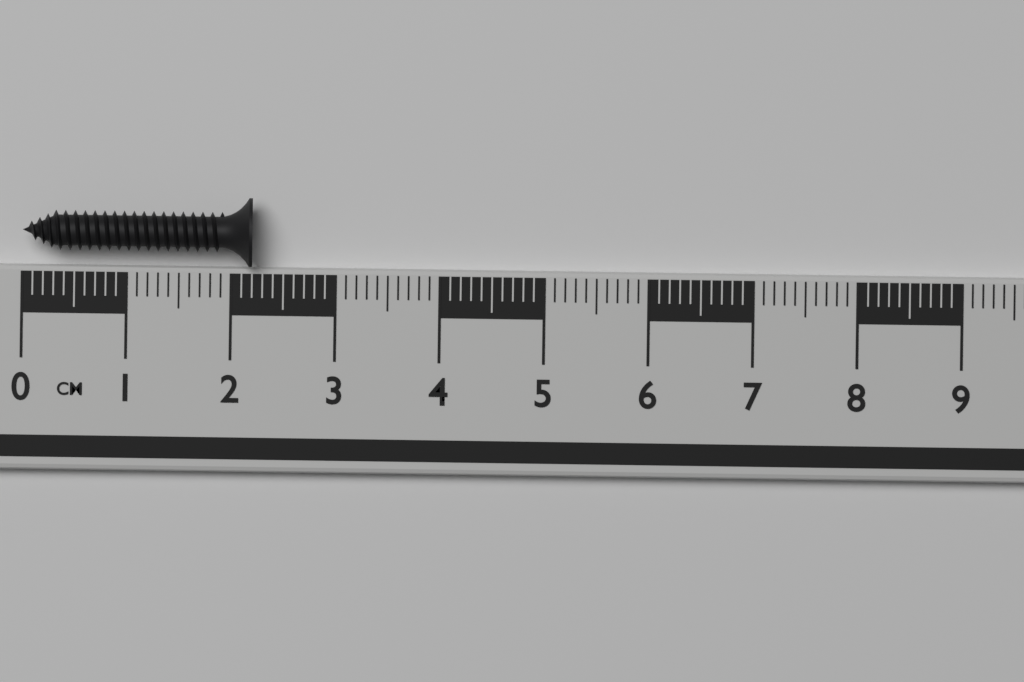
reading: 2.2 cm
